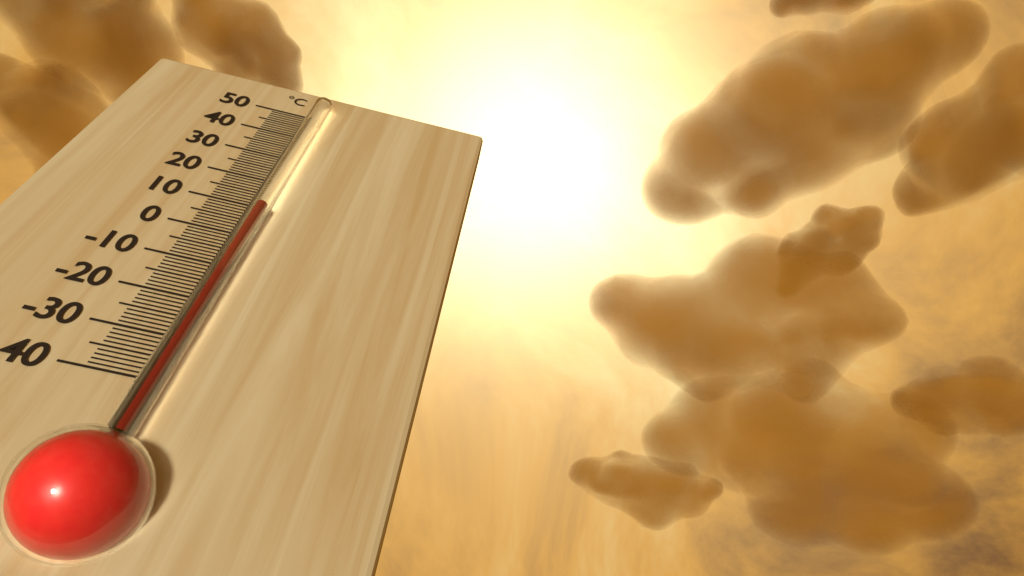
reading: 8 °C
